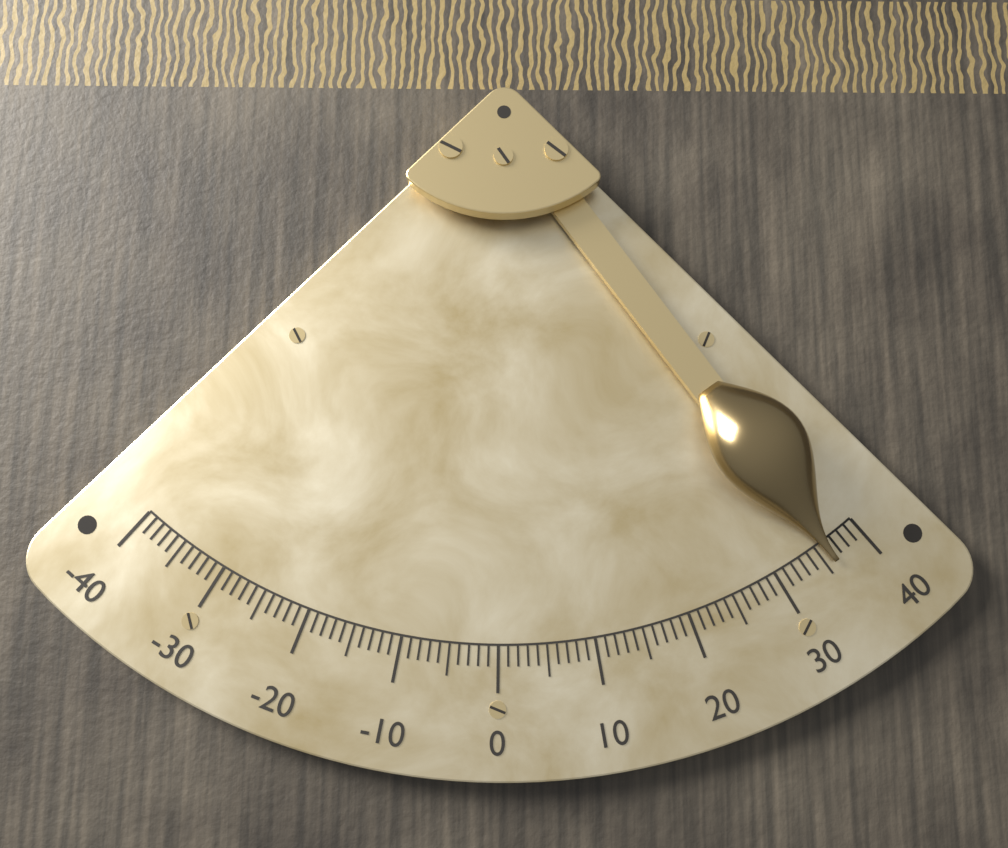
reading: 36 (no unit)
